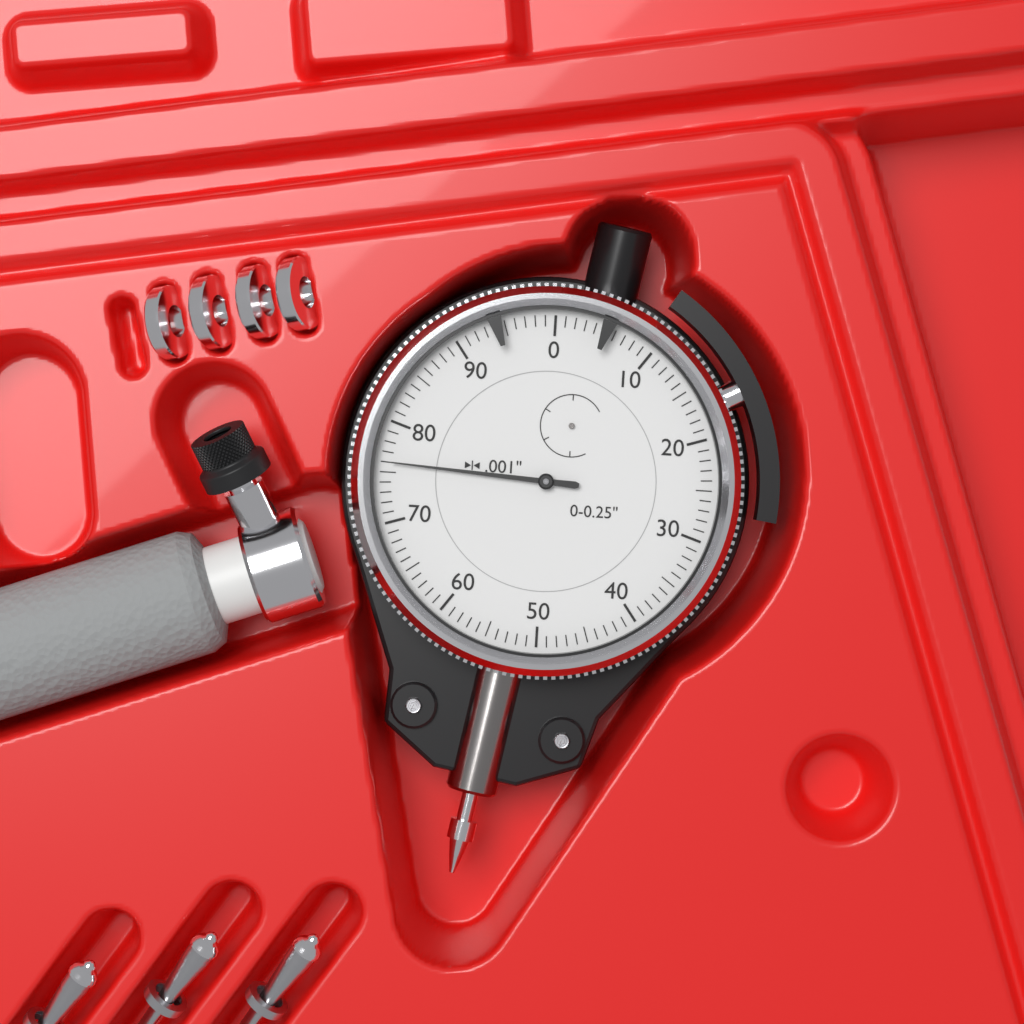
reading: 0.076 in
